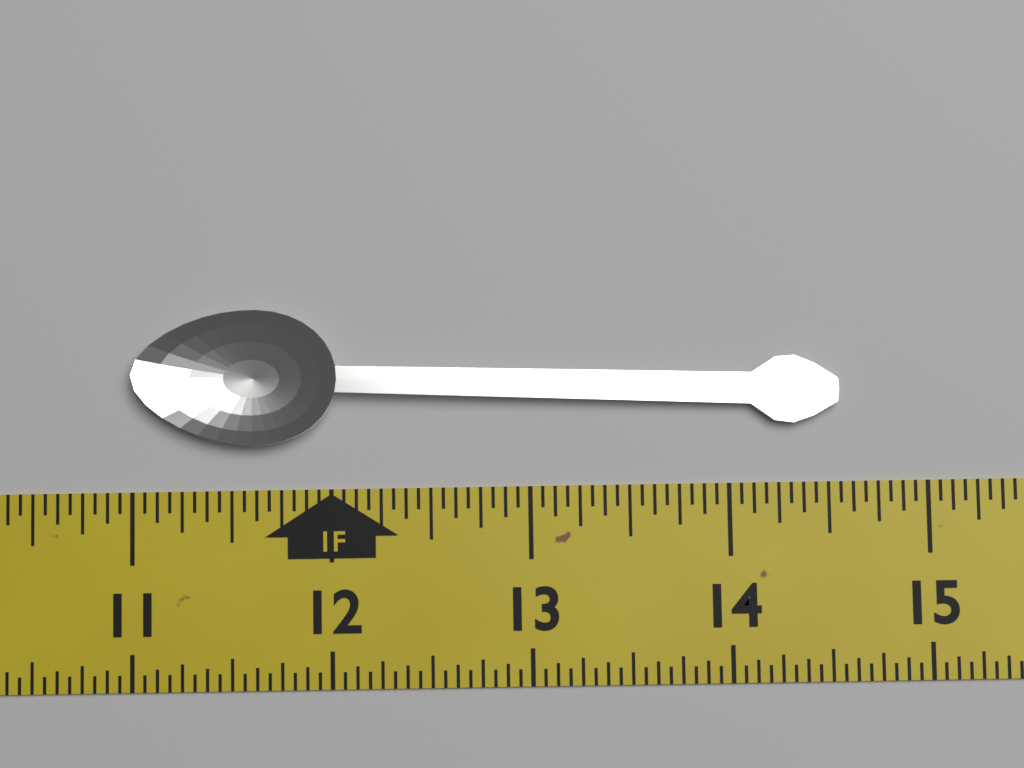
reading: 14.5625 in
